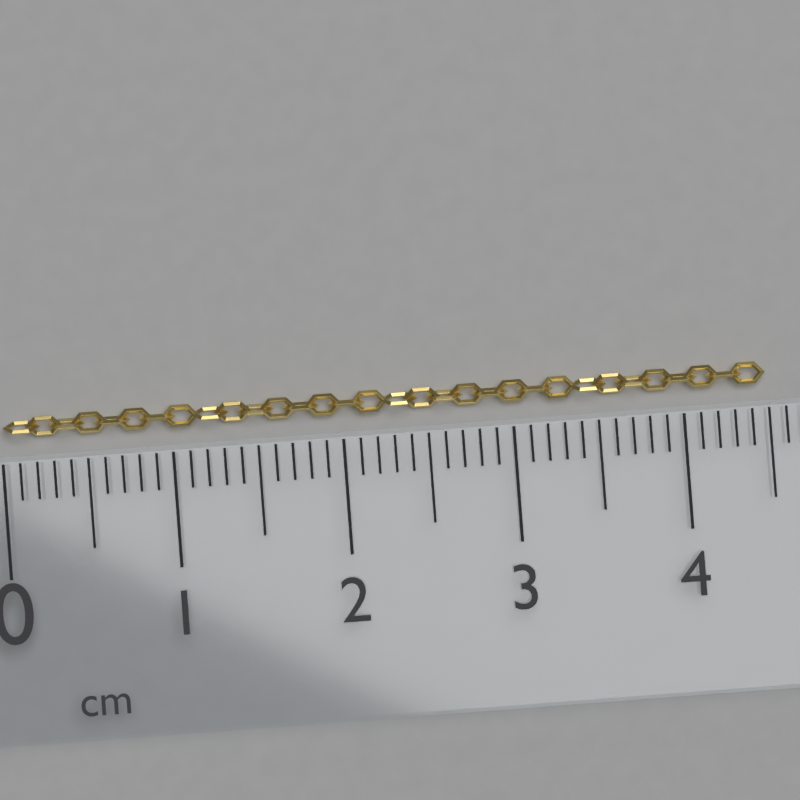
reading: 4.5 cm
